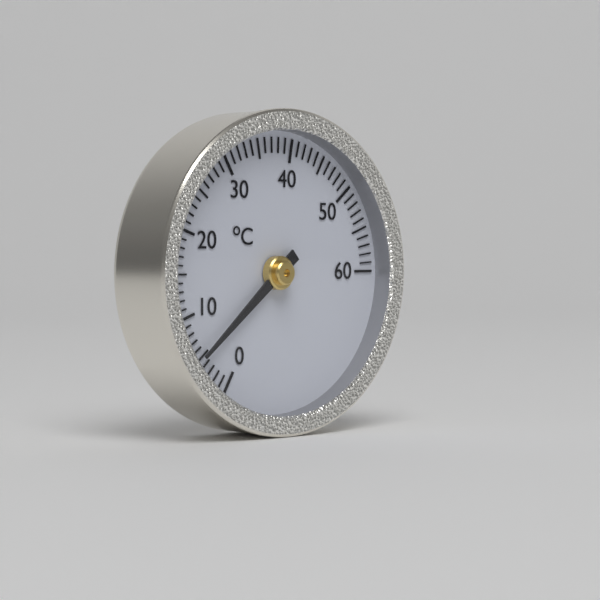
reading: 5 °C
